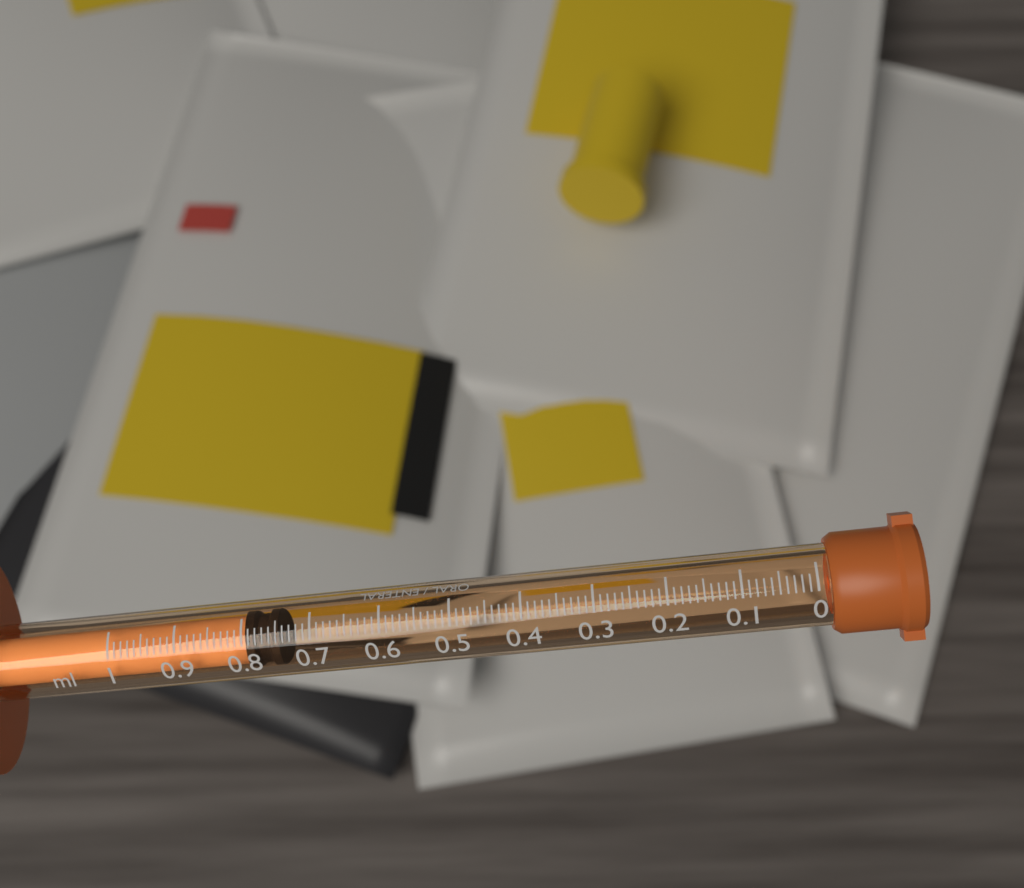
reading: 0.75 ml
